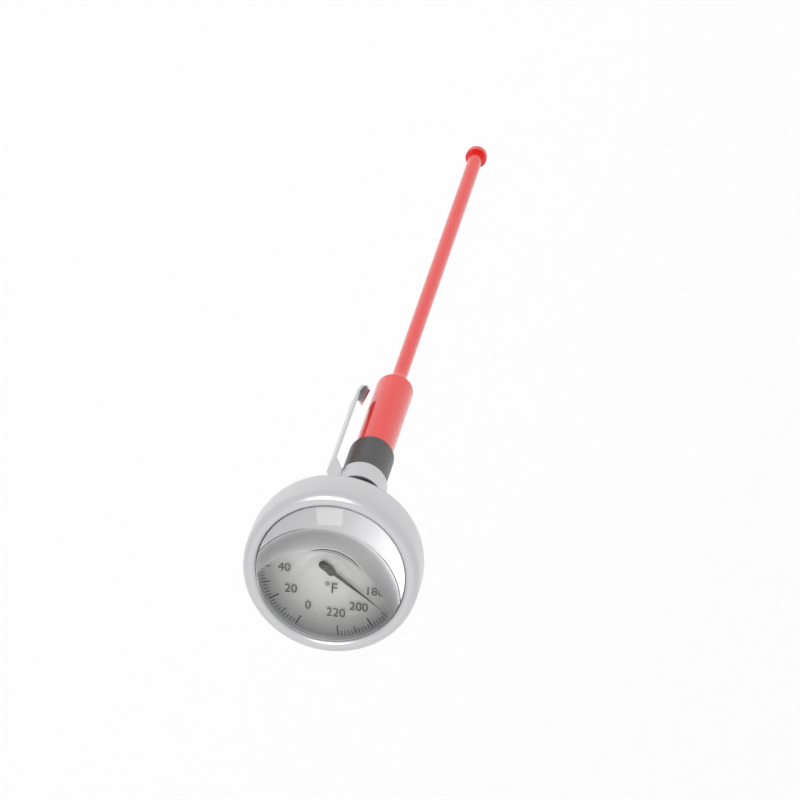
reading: 188 °F
